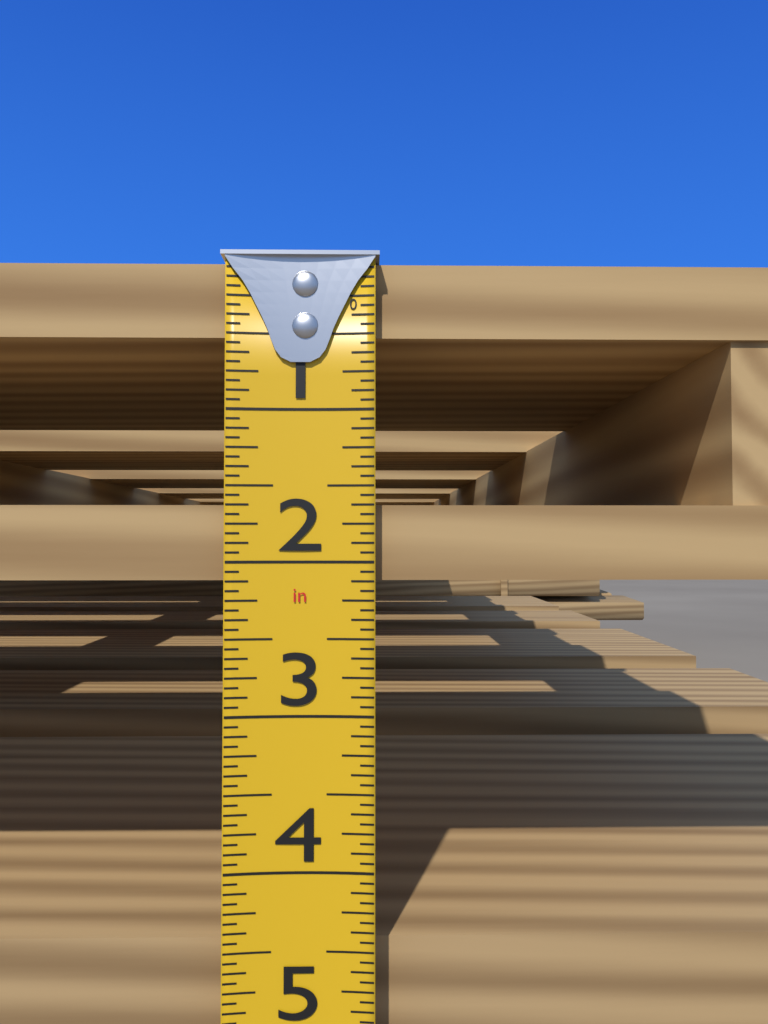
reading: 2.1250 in
